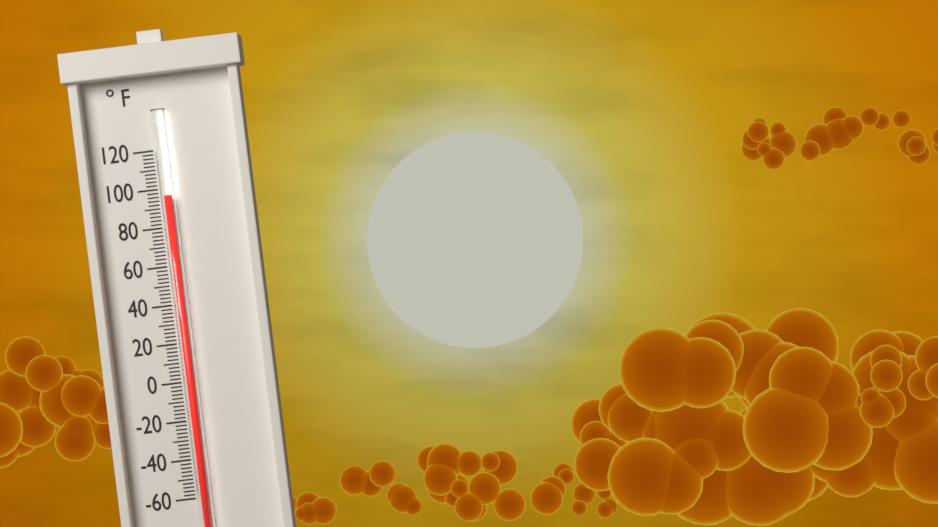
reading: 96 °F
